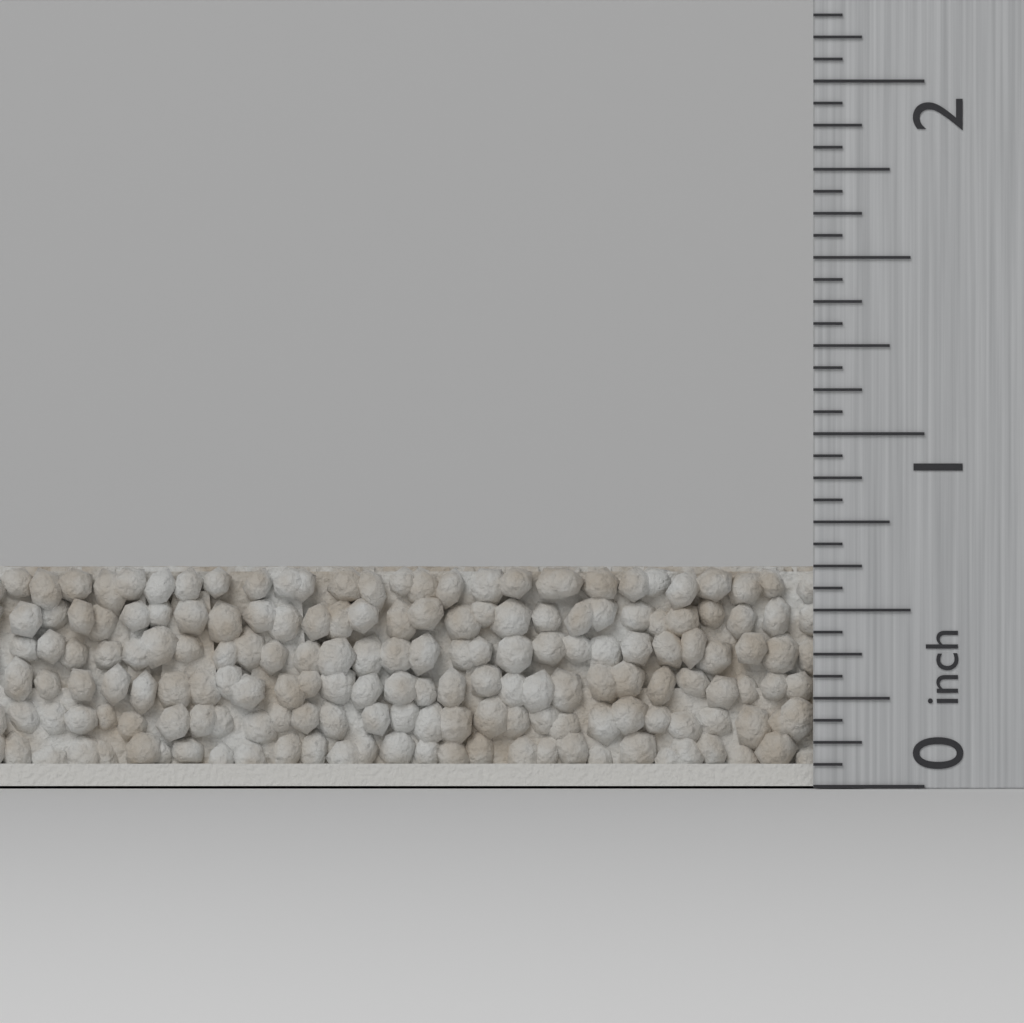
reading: 0.6250 inch
